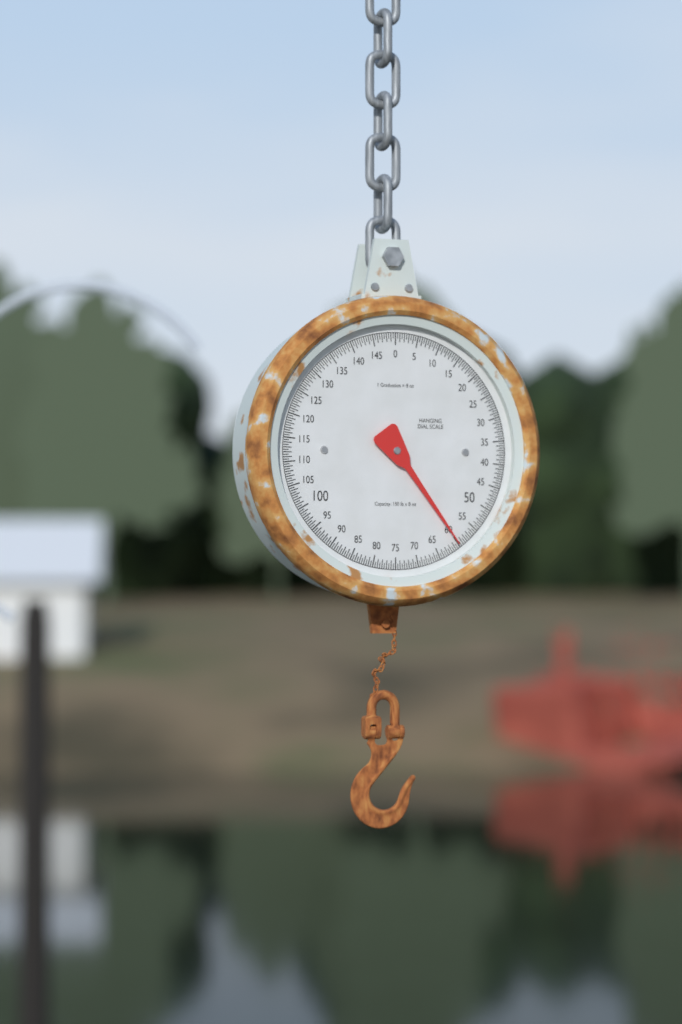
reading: 60.0 lb
